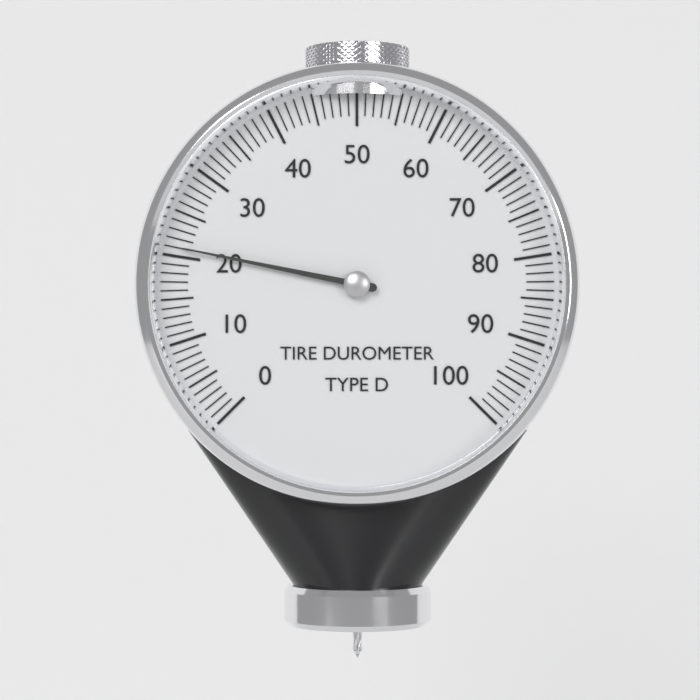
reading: 21 (no unit)
